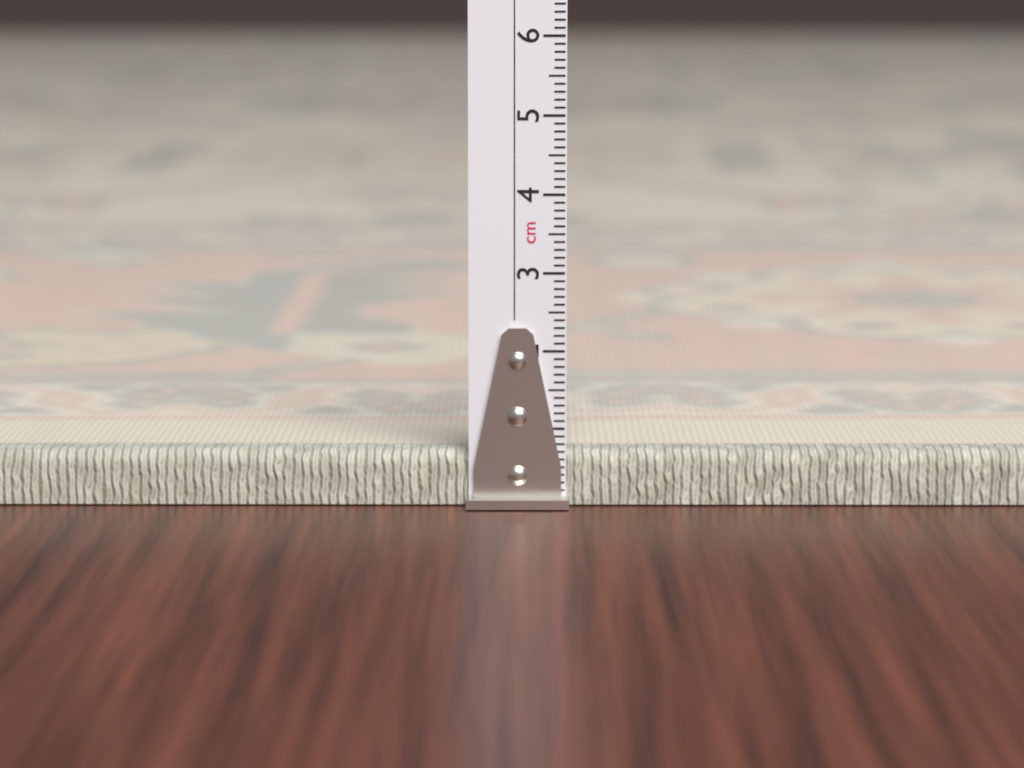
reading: 0.7 cm
